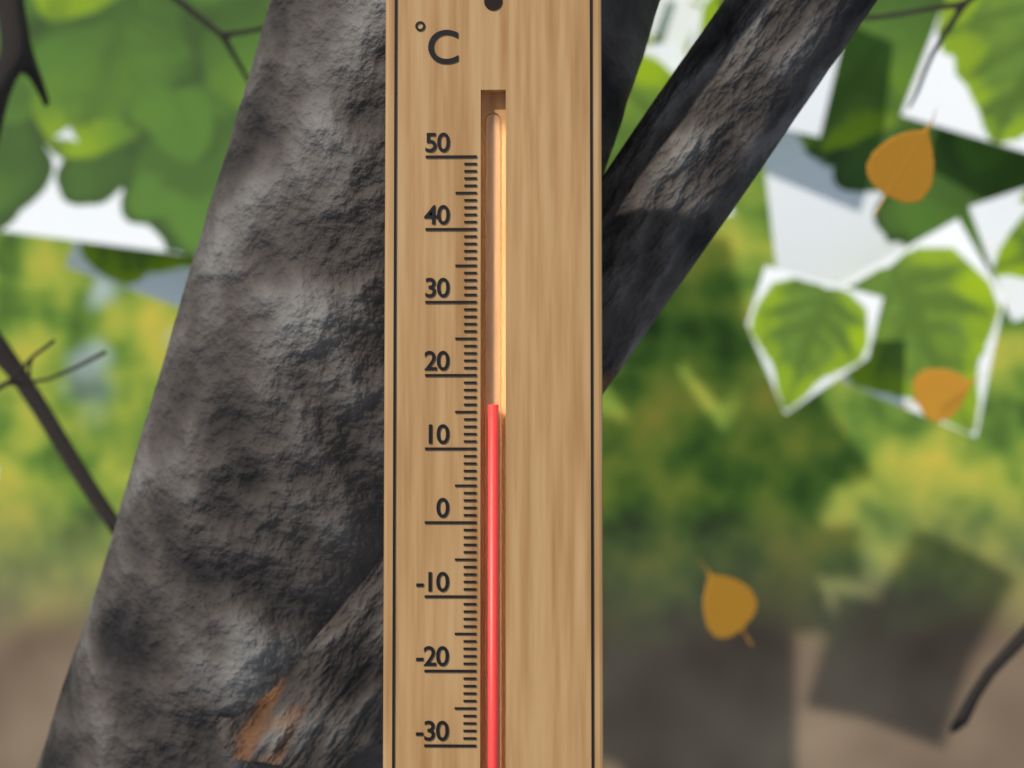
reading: 16 °C
